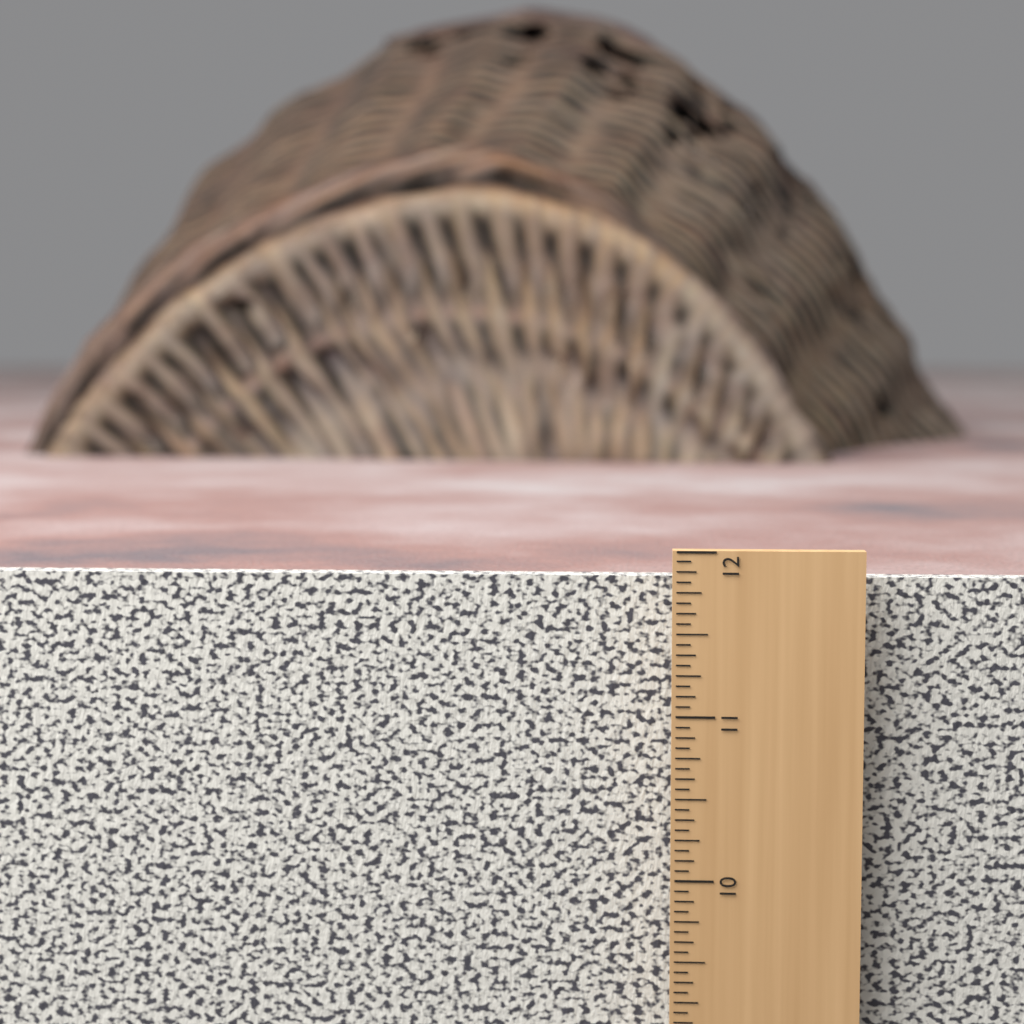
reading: 11.8125 in
